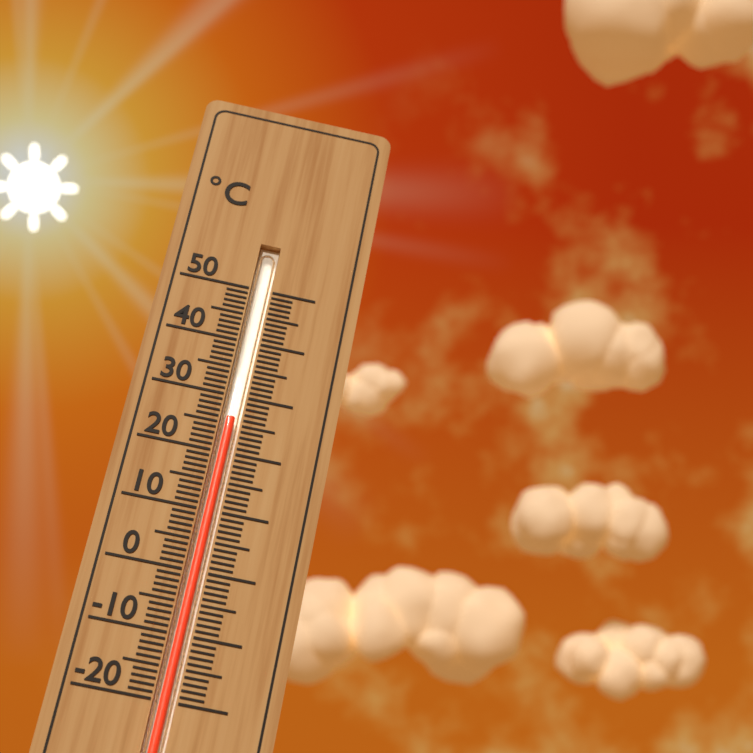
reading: 26 °C
